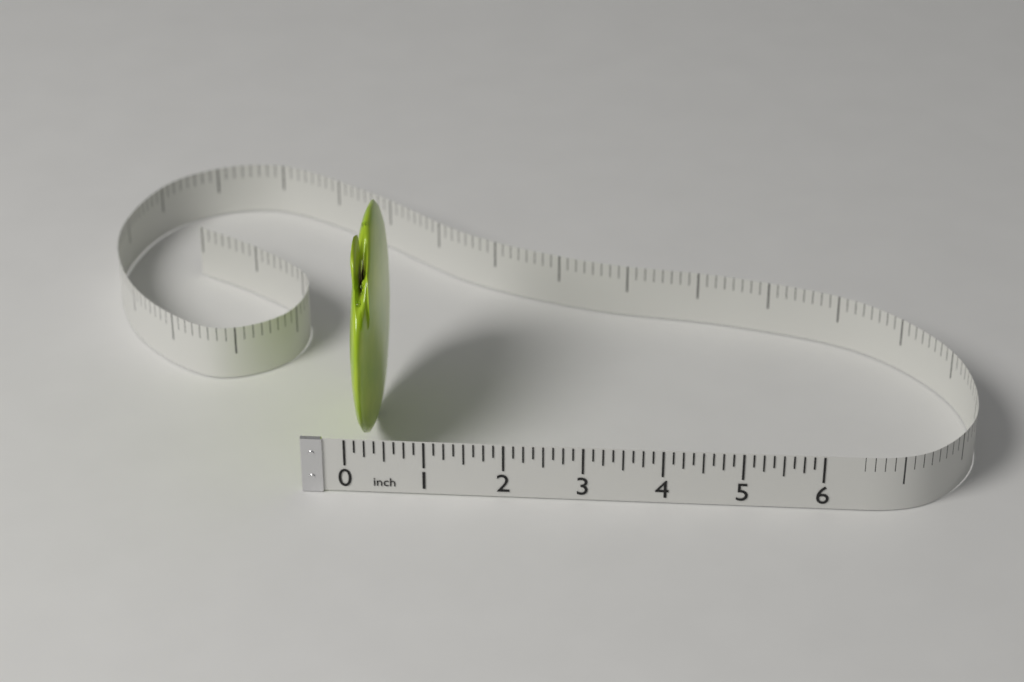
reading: 0.375 in
